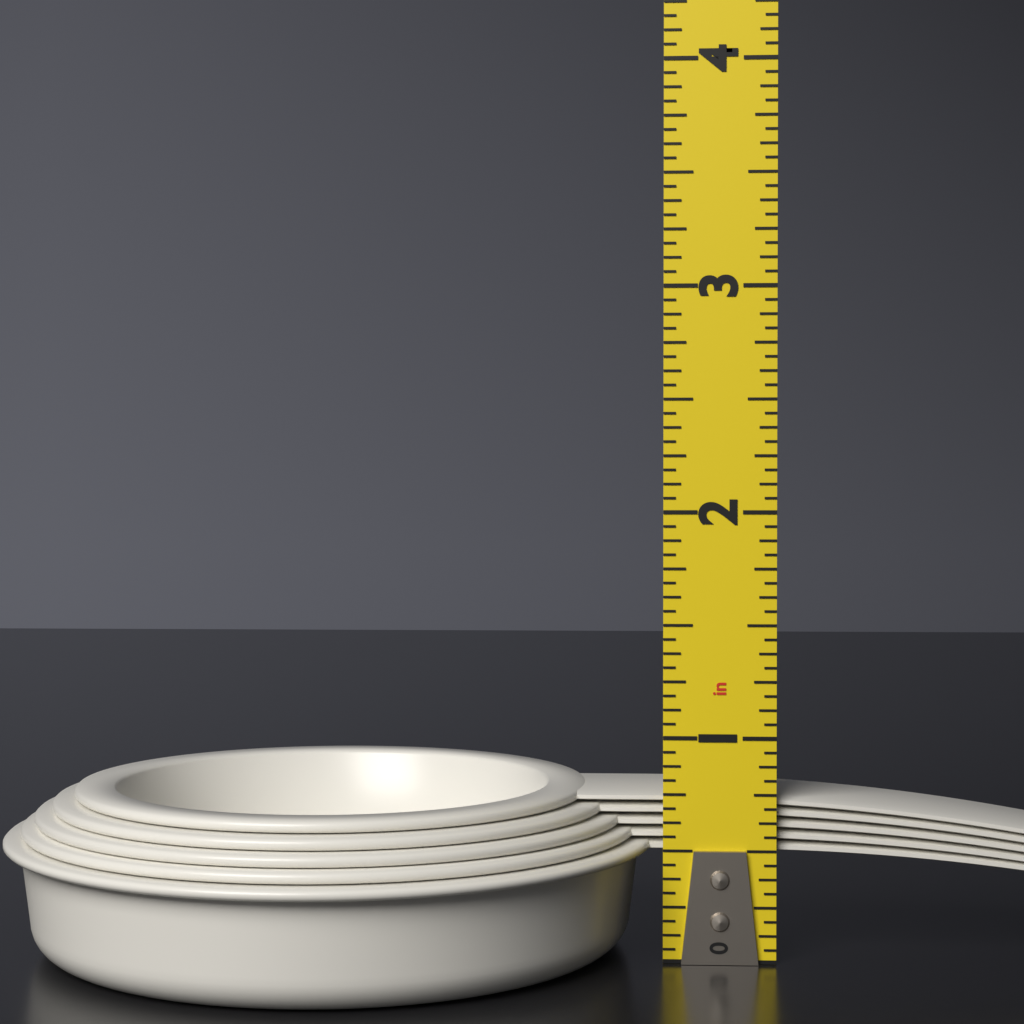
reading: 0.7500 in
